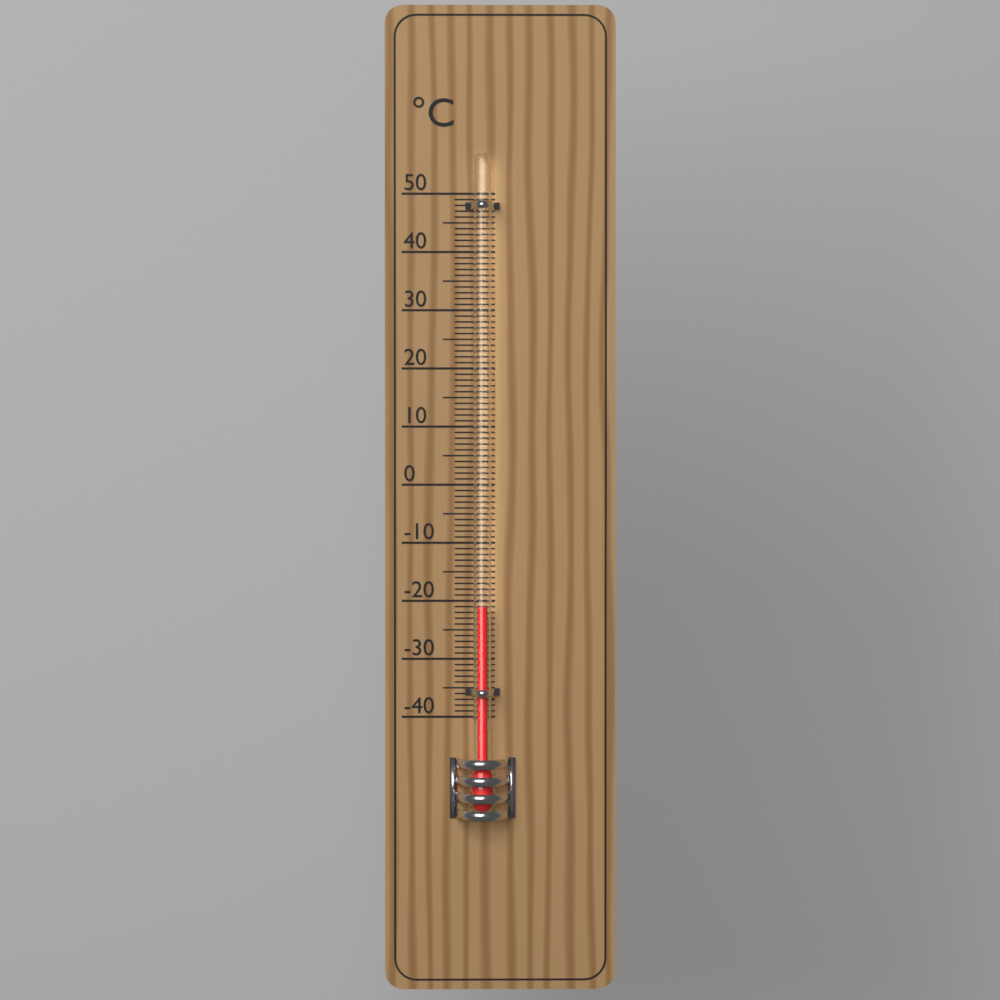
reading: -21 °C
